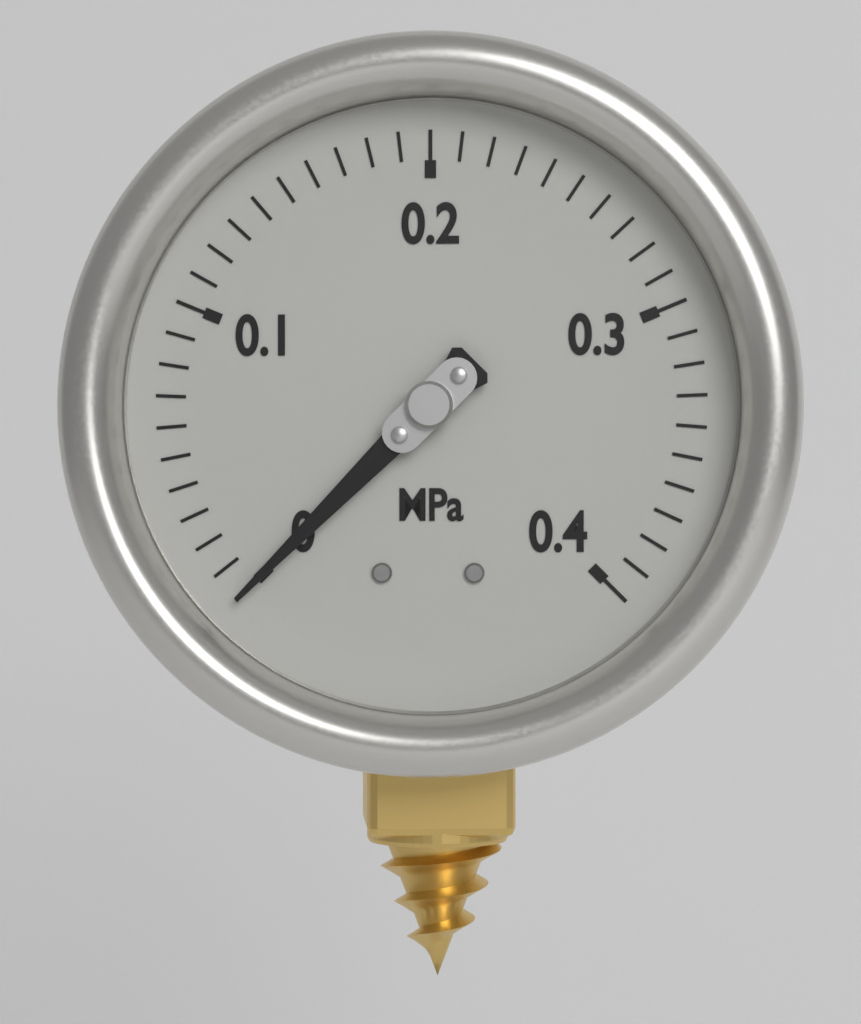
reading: 0.00 MPa
